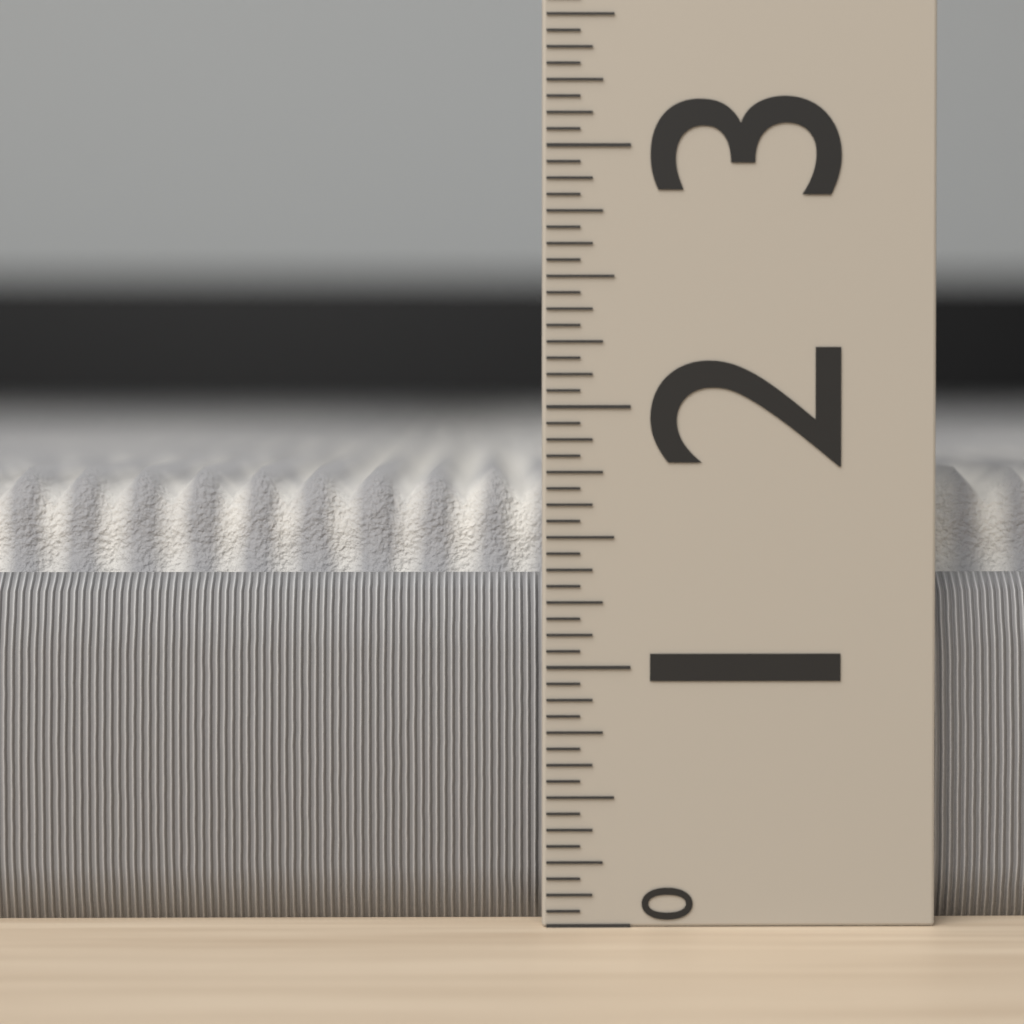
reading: 1.7500 (no unit)
